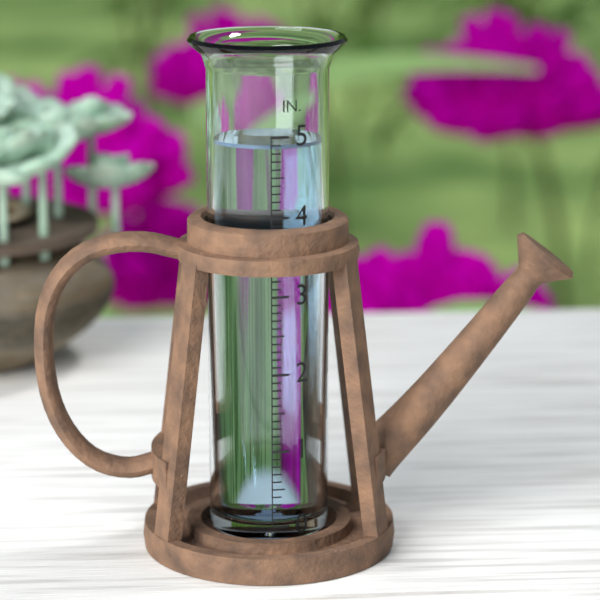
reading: 4.9 in
